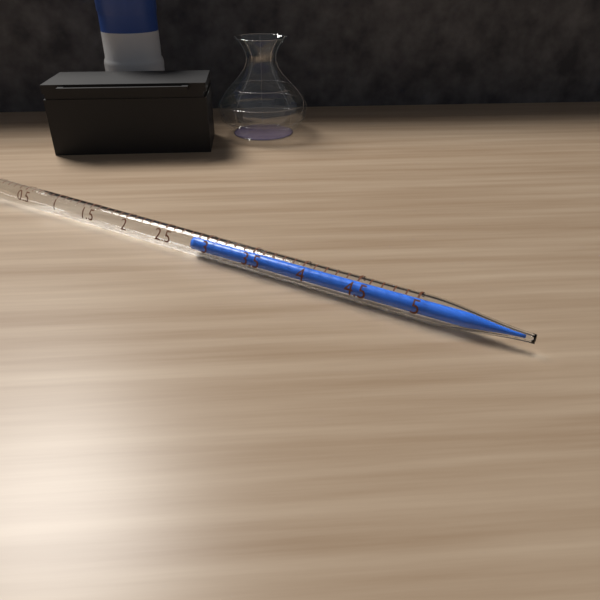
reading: 2.8 ml
